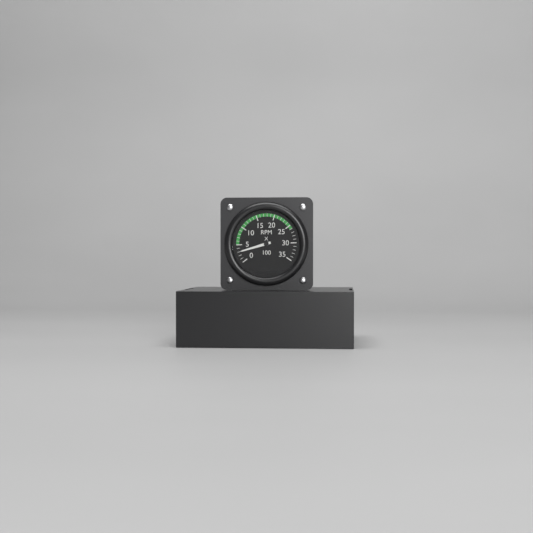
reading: 3 RPM x 100
